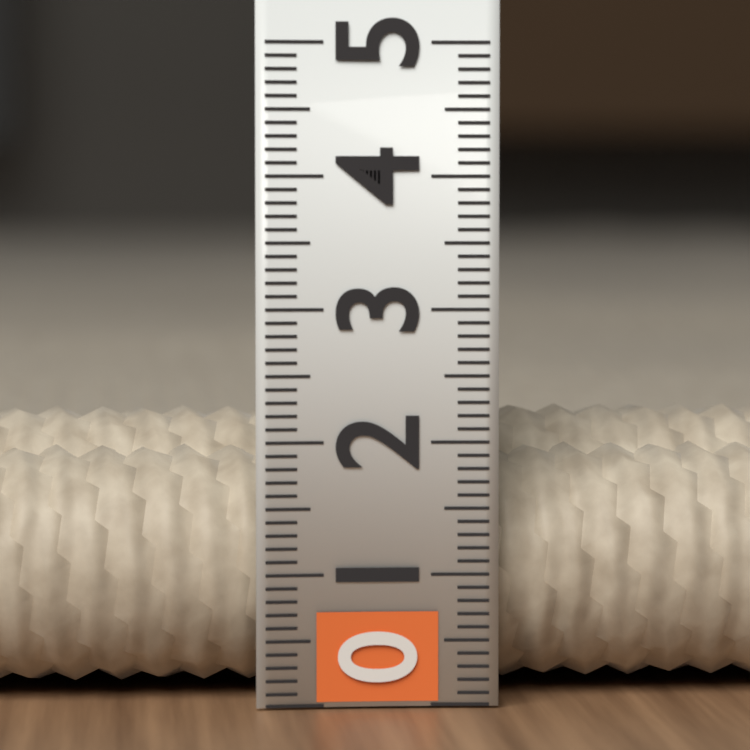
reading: 2.2 (no unit)
